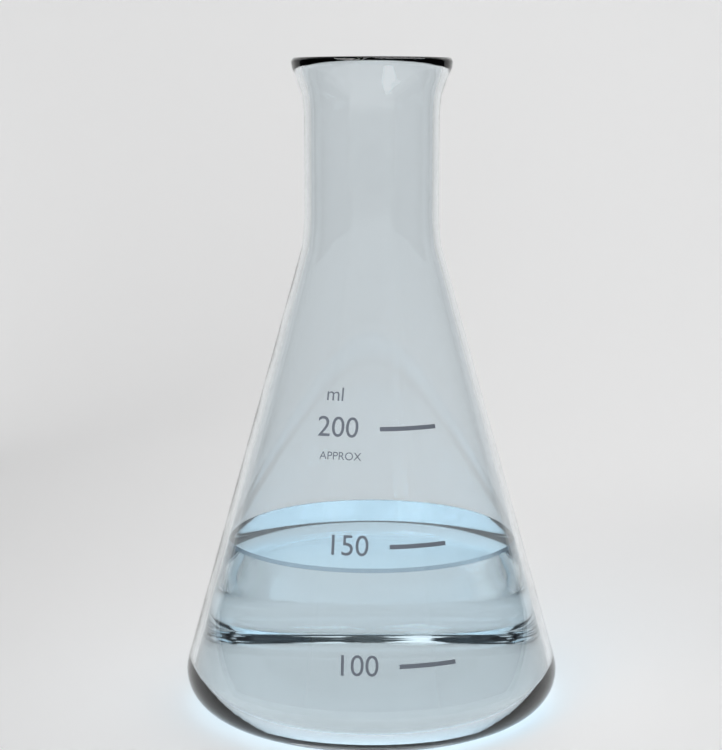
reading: 140 ml
